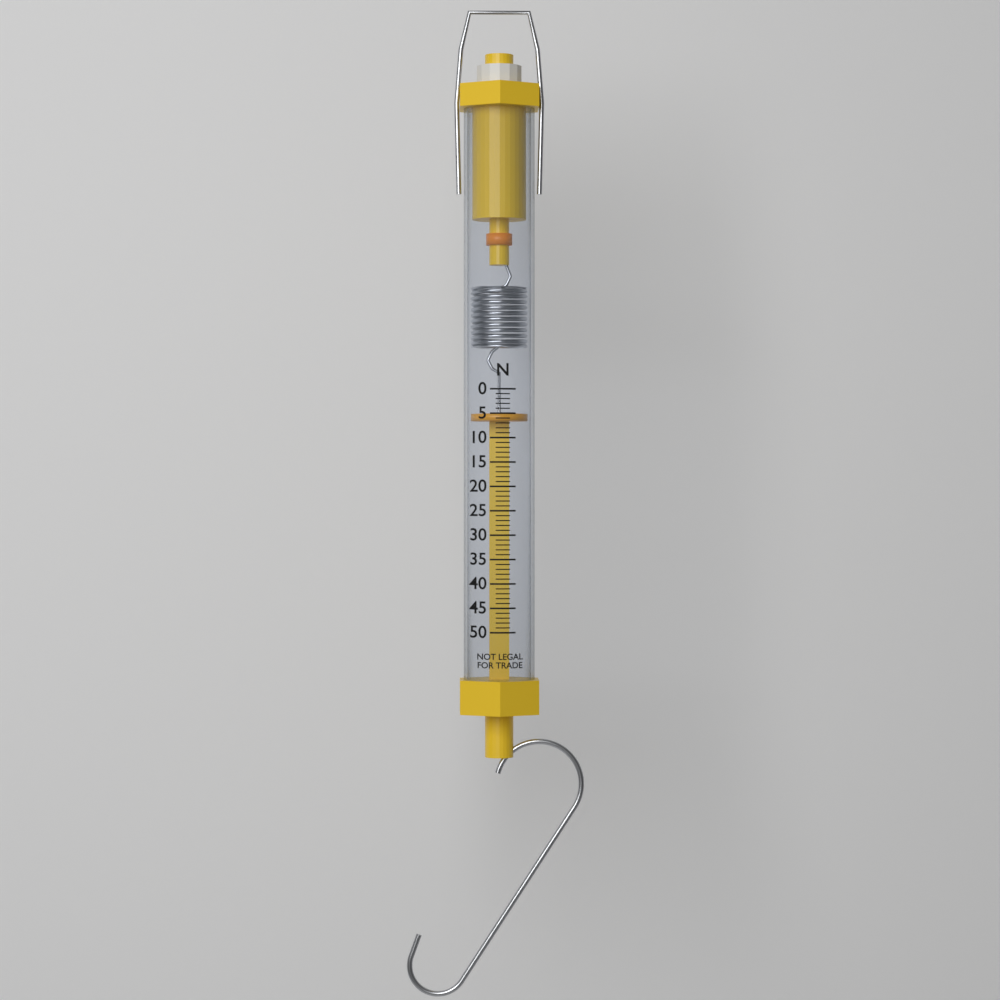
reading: 5 N
